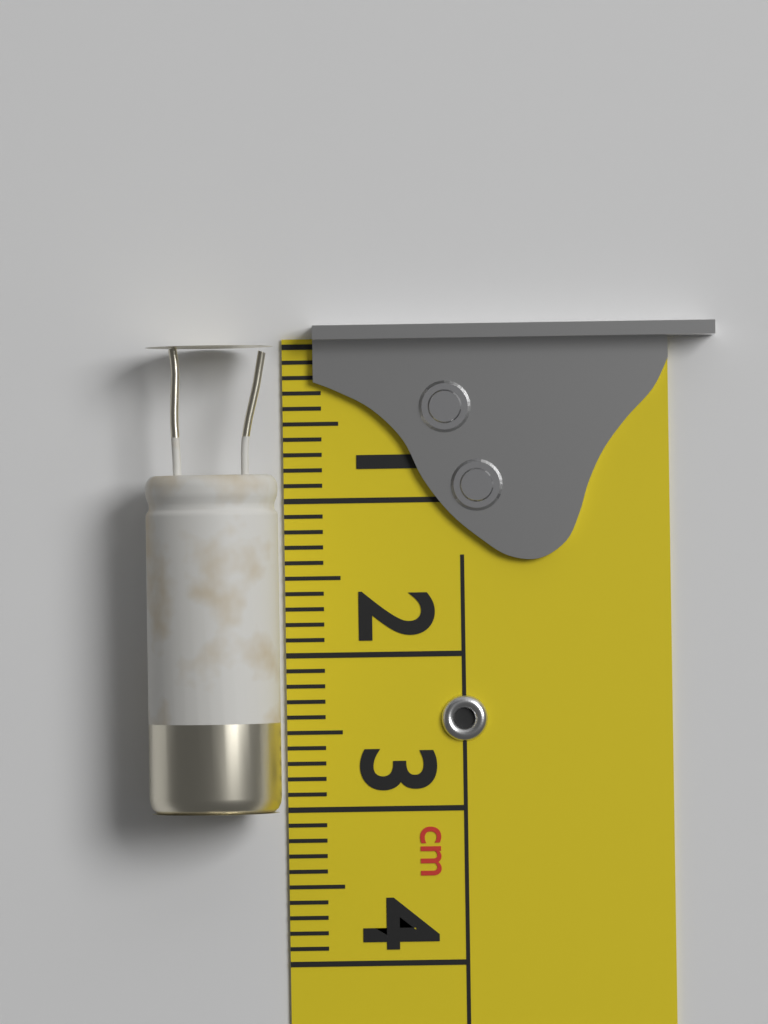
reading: 3.0 cm
